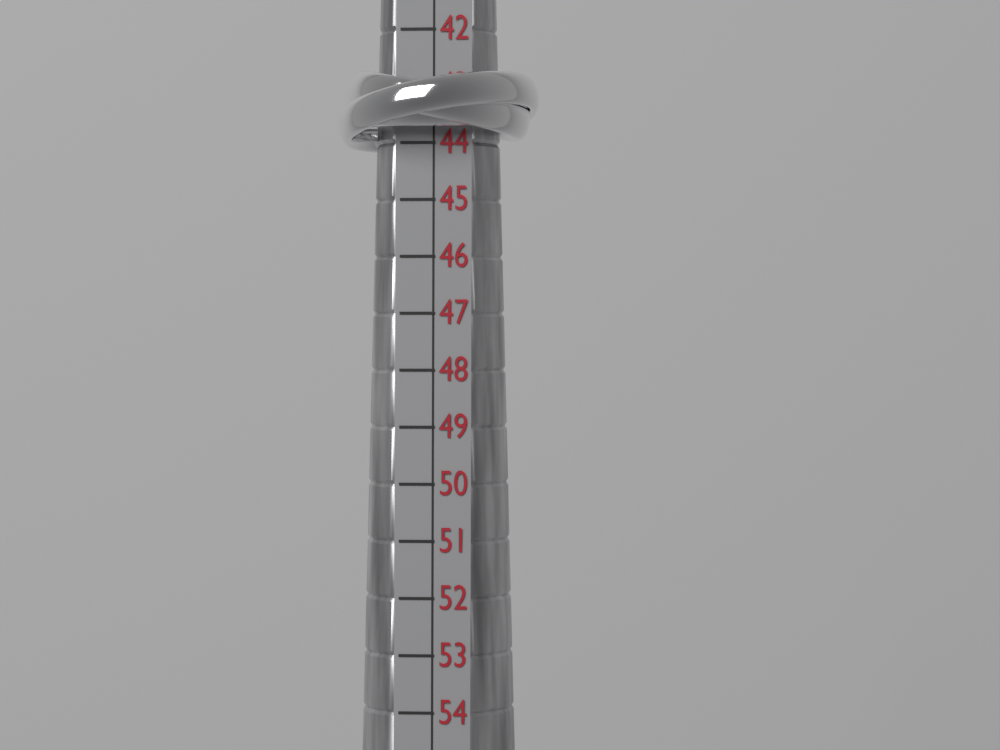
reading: 44 (no unit)
